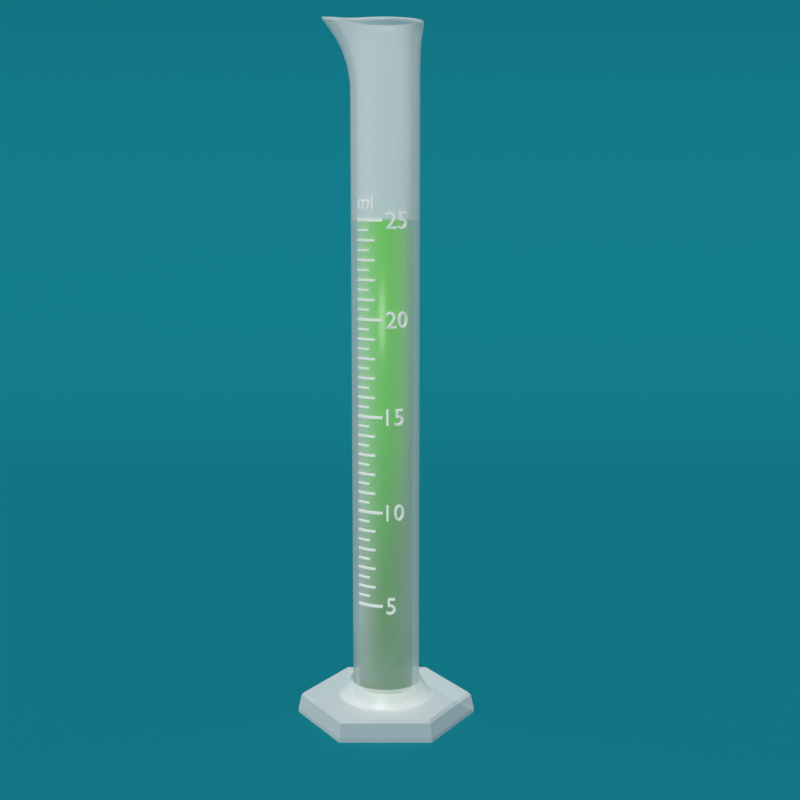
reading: 25.0 ml
